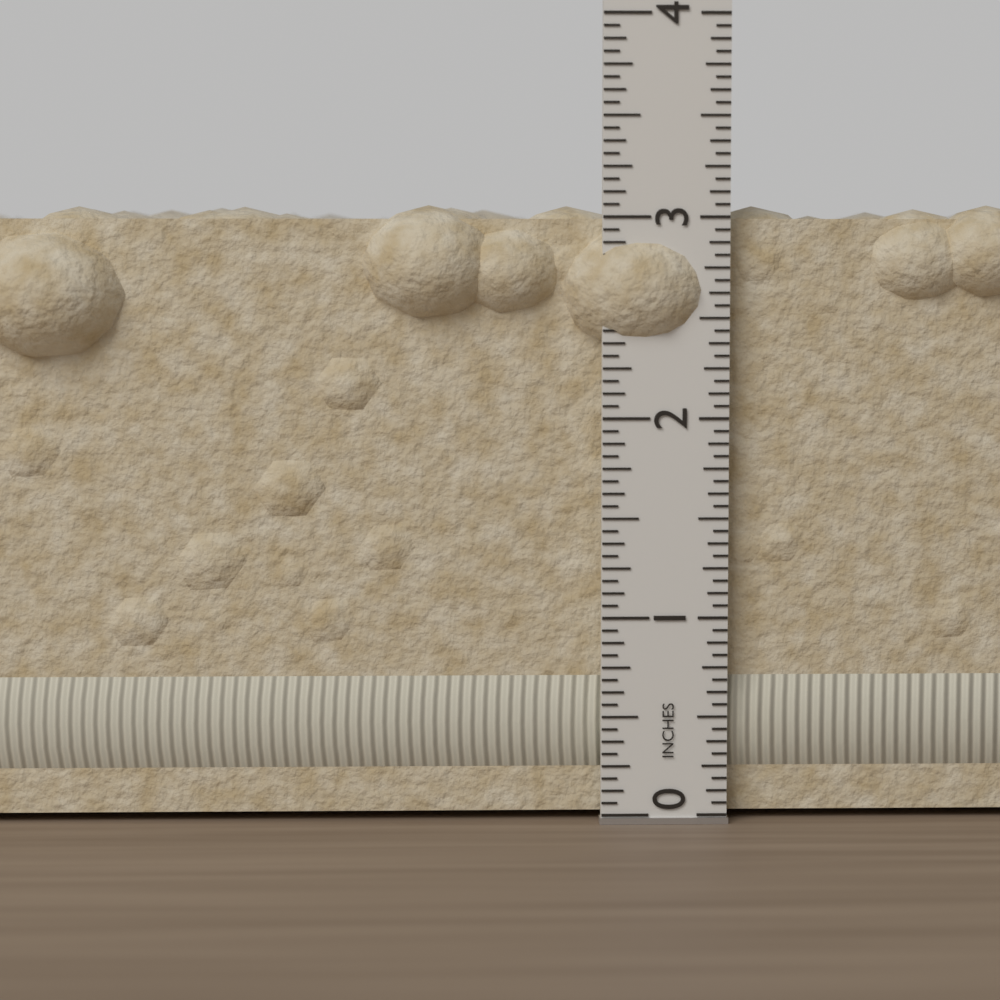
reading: 3.0625 in
